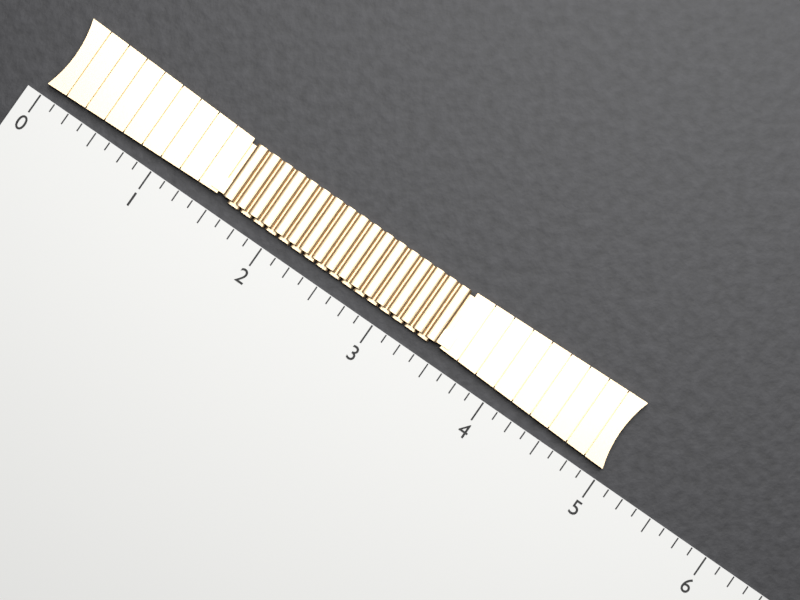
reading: 5.000 (no unit)
